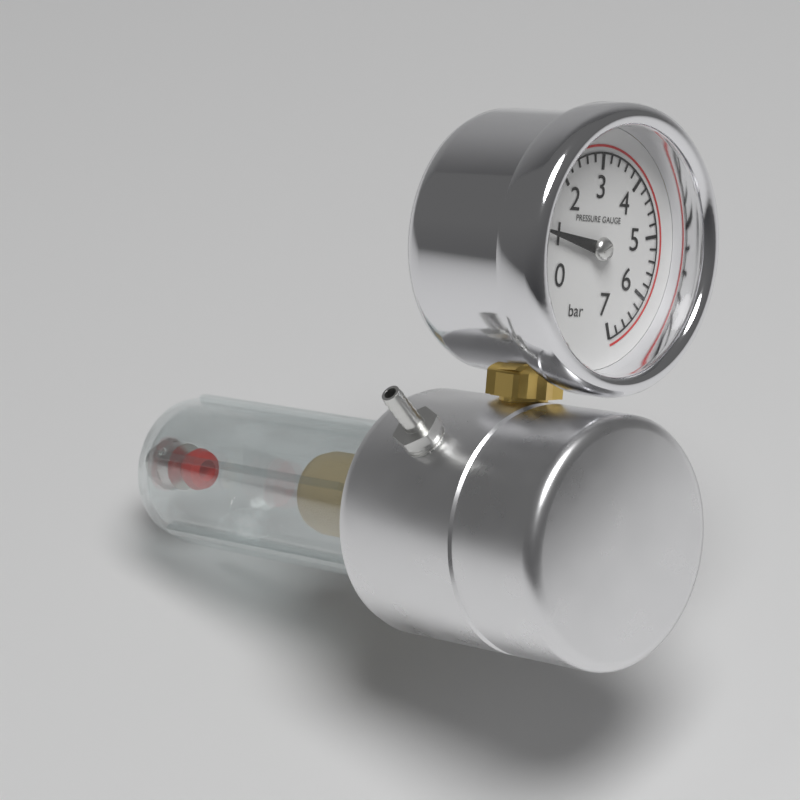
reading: 1.0 bar
